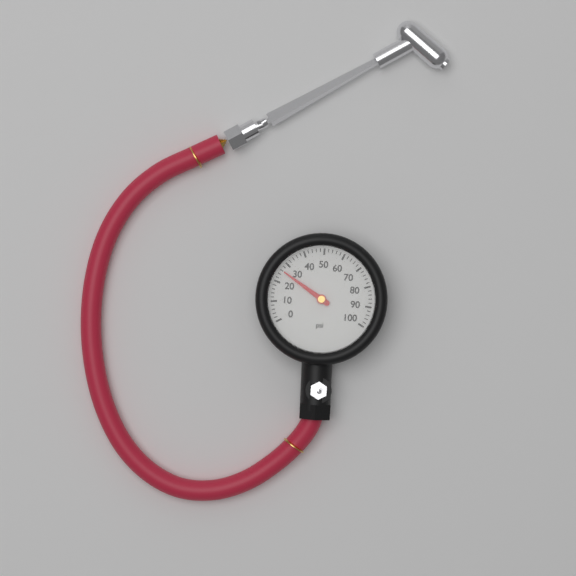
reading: 26 psi
